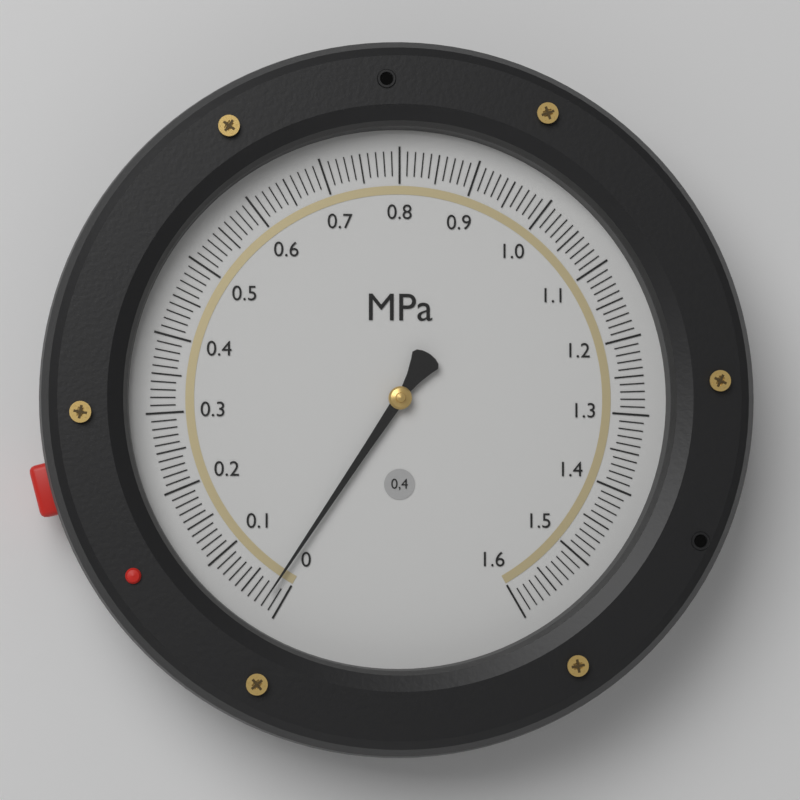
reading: 0.02 MPa
